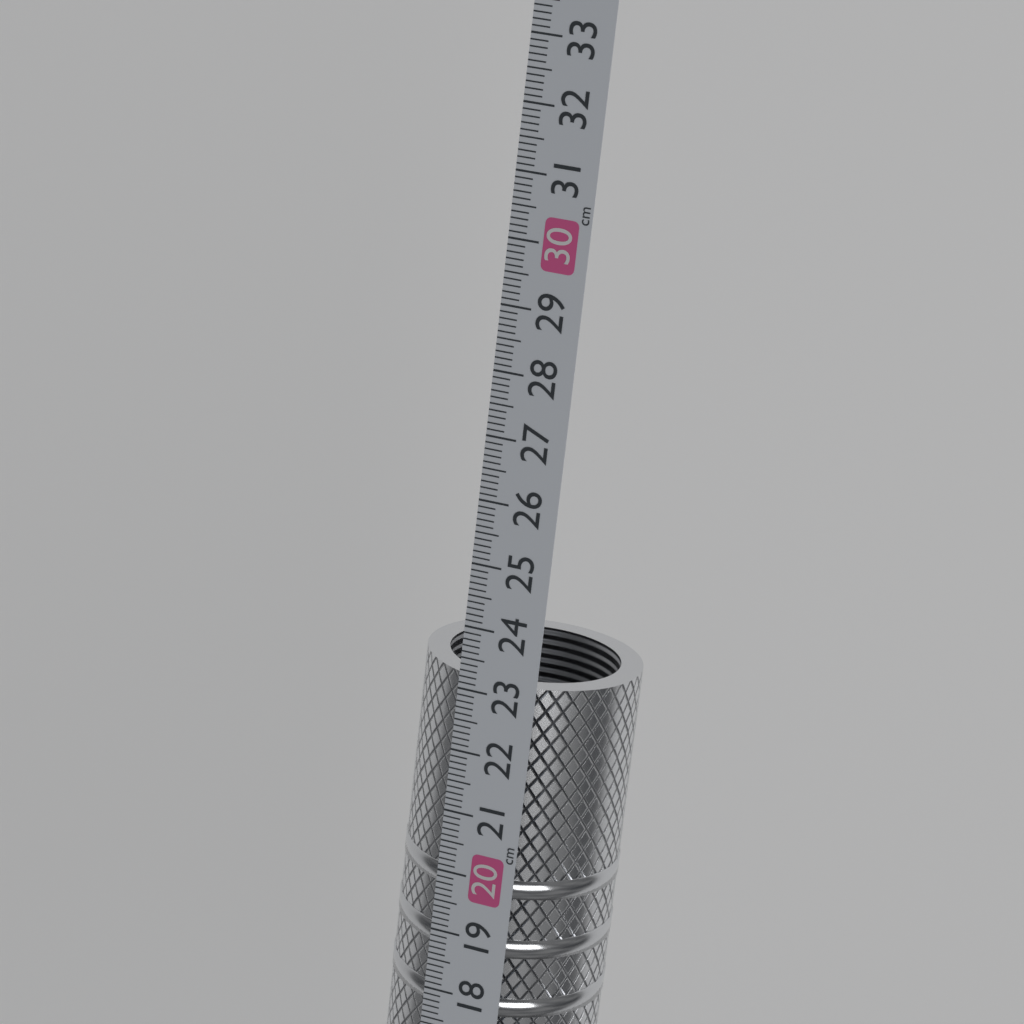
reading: 23.2 cm
